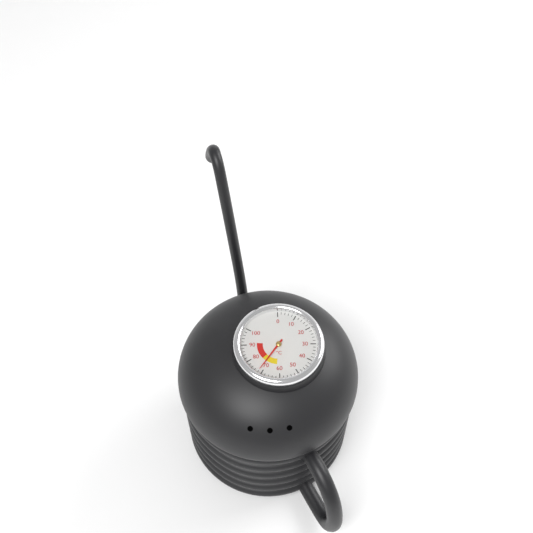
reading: 72 °C
